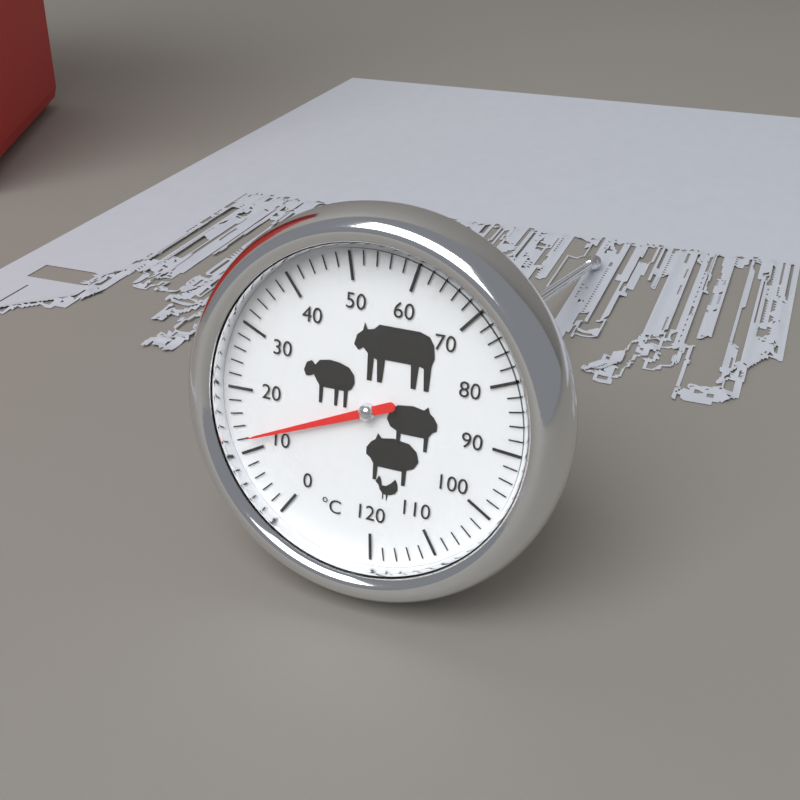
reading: 12 °C
